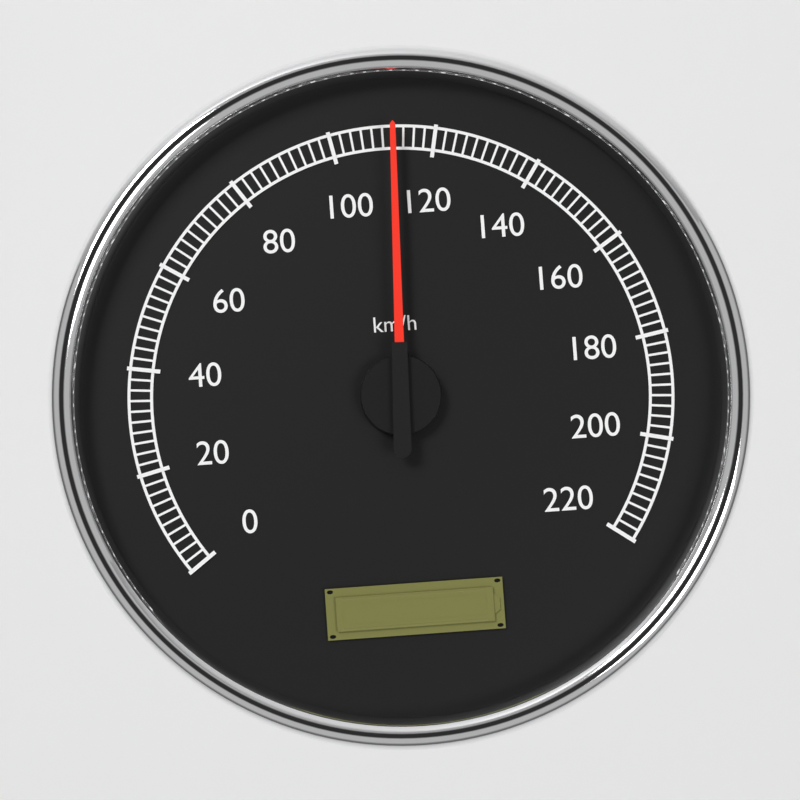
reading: 112 km/h
